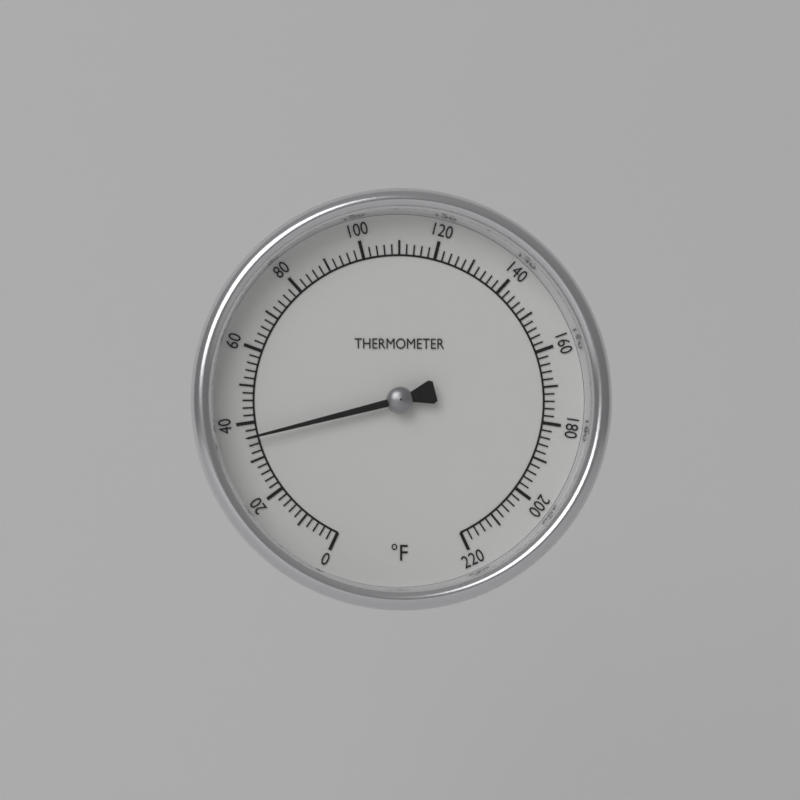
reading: 36 °F
